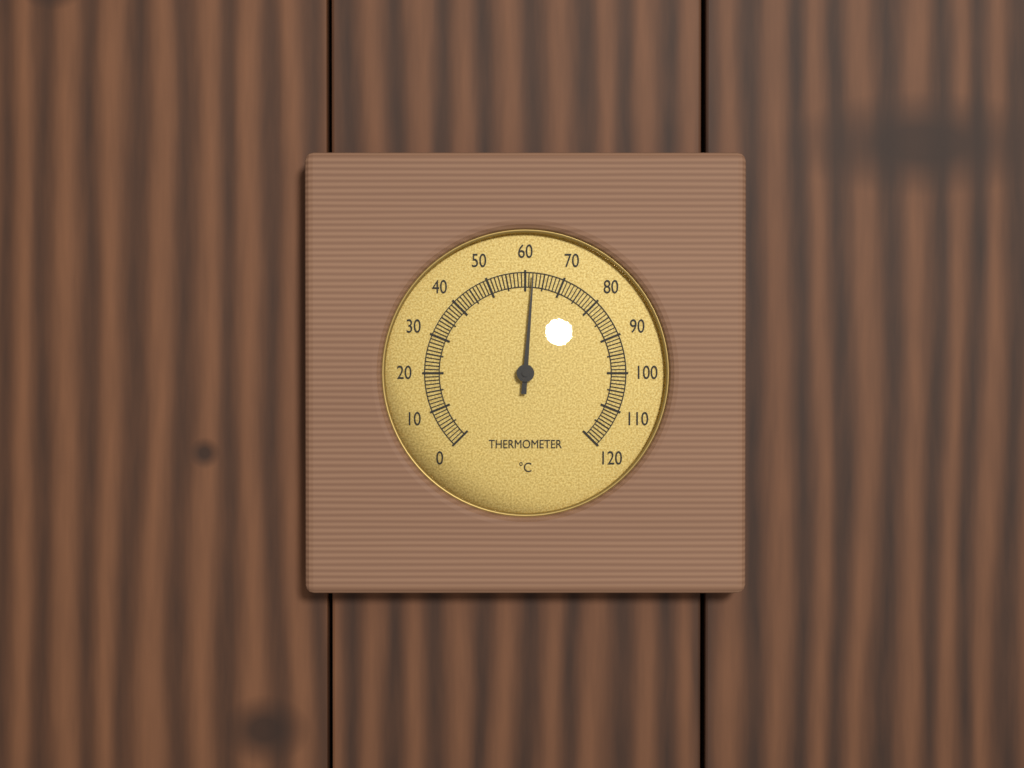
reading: 62 °C
